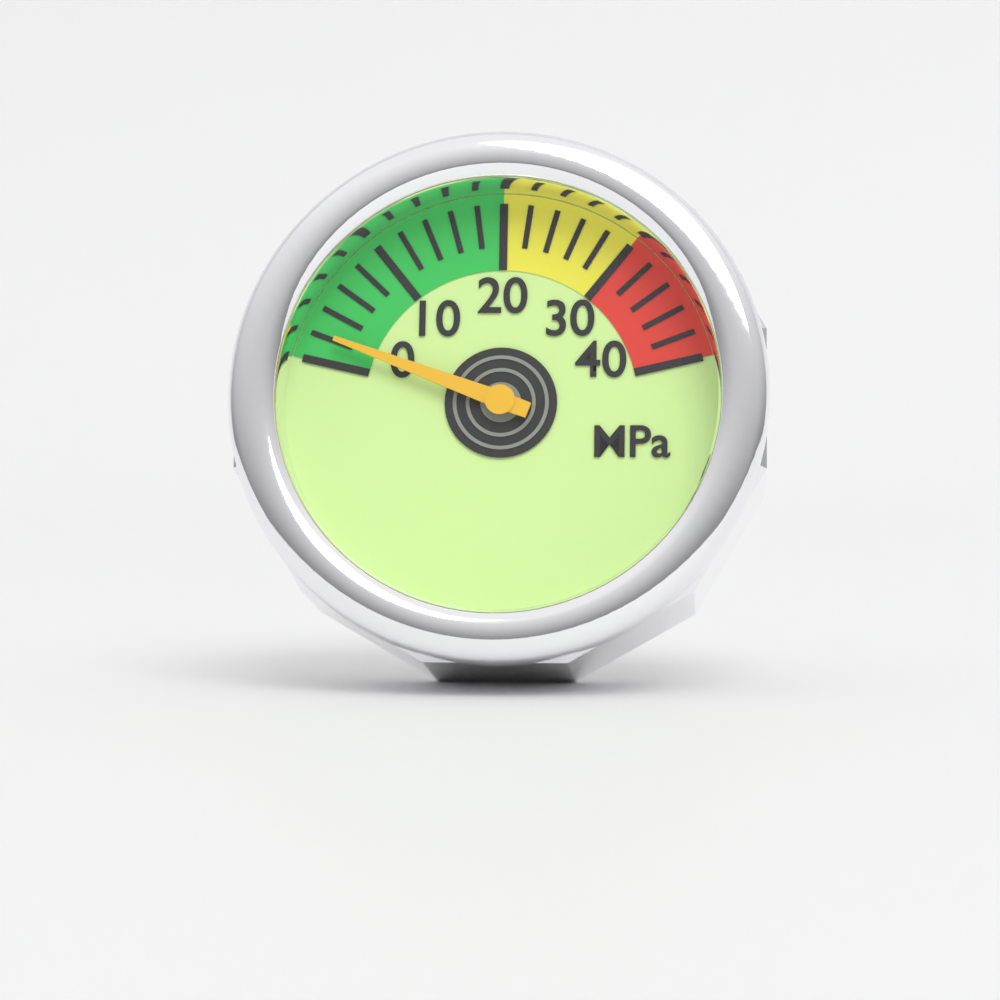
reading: 2 MPa
